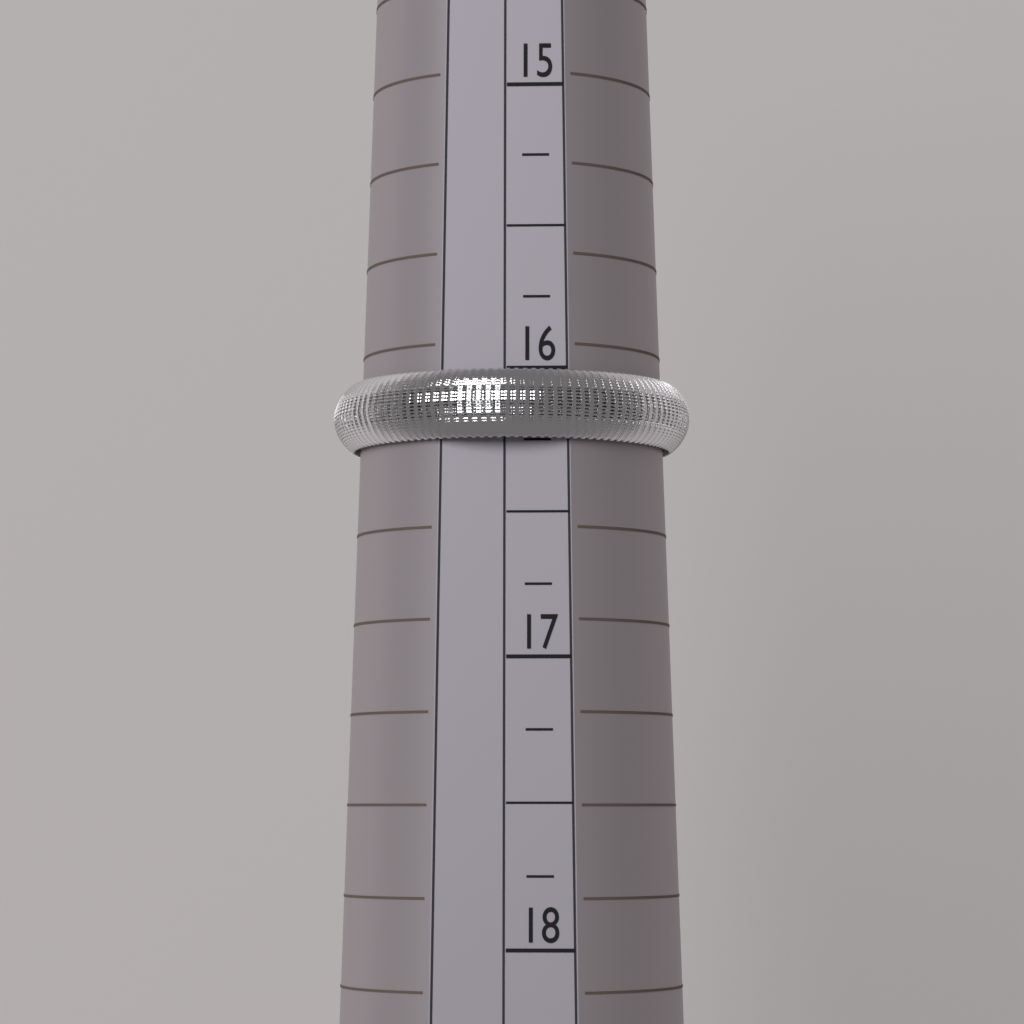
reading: 16.25 (no unit)
